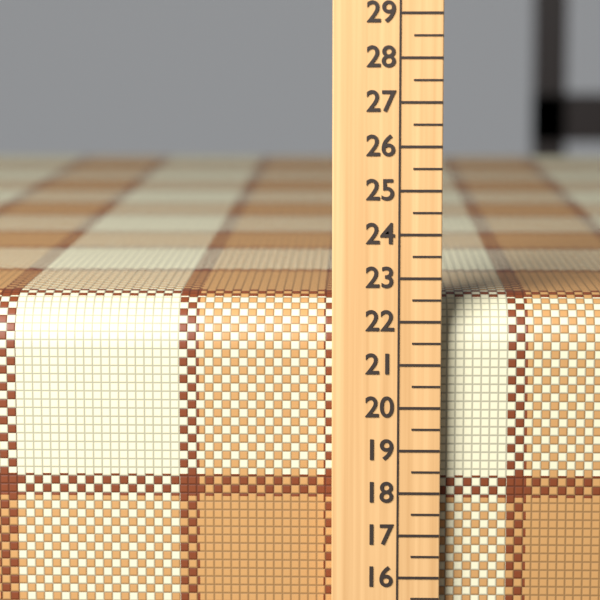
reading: 22.5 (no unit)
